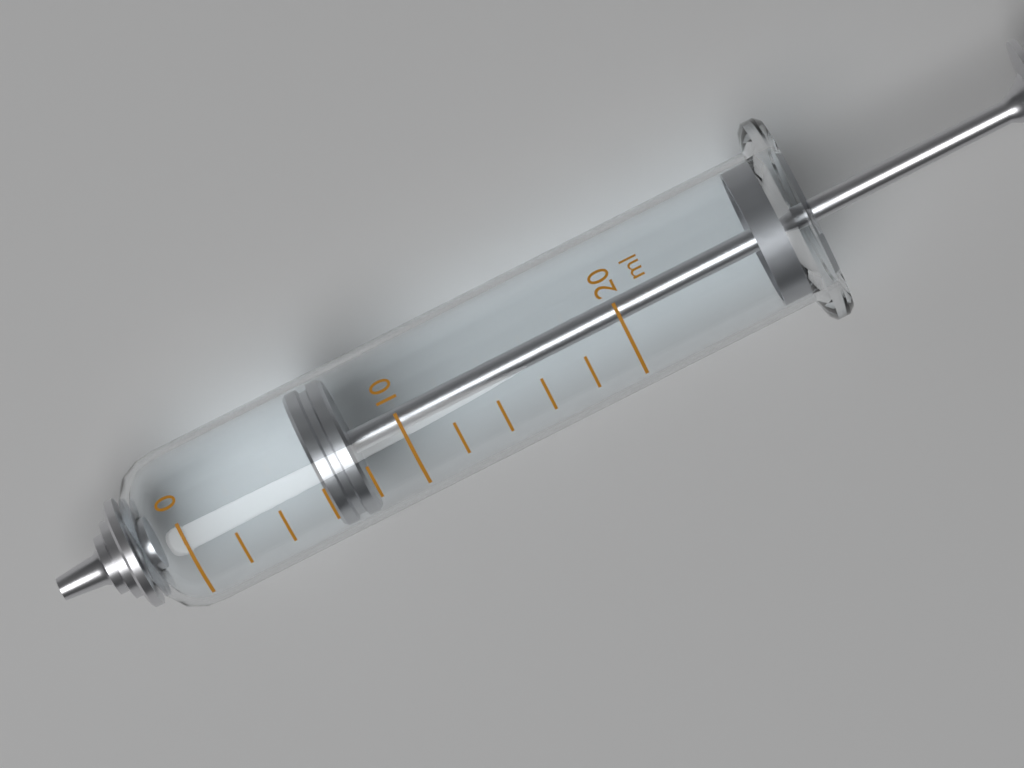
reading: 6 ml
